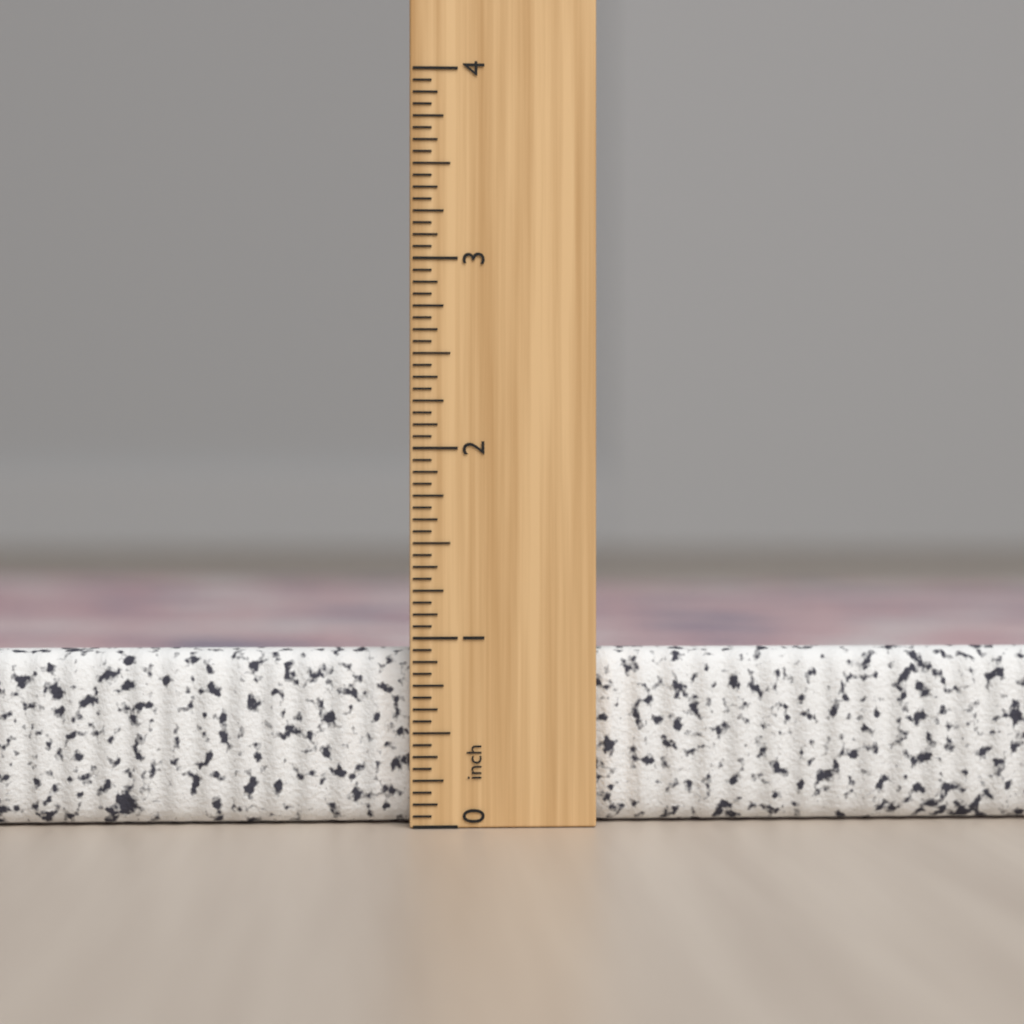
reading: 0.9375 inch
